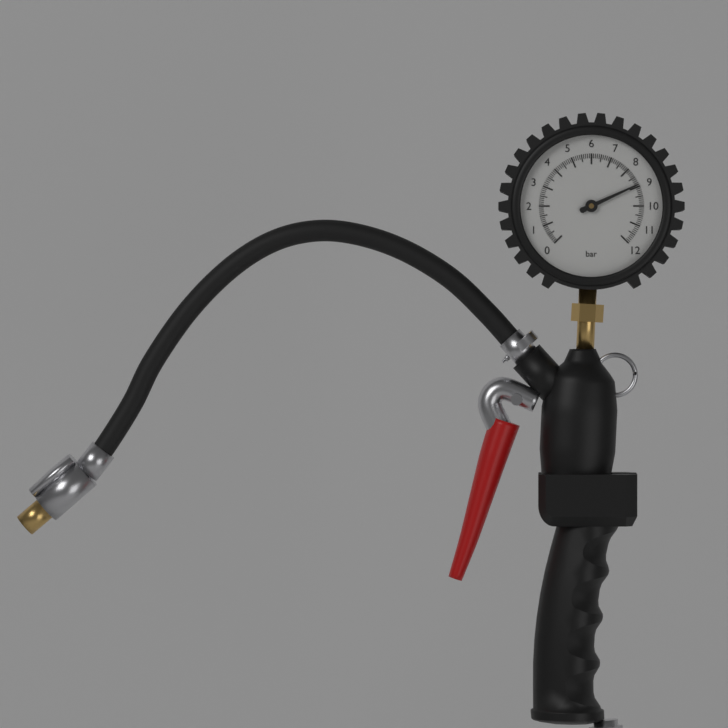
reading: 8.9 bar
